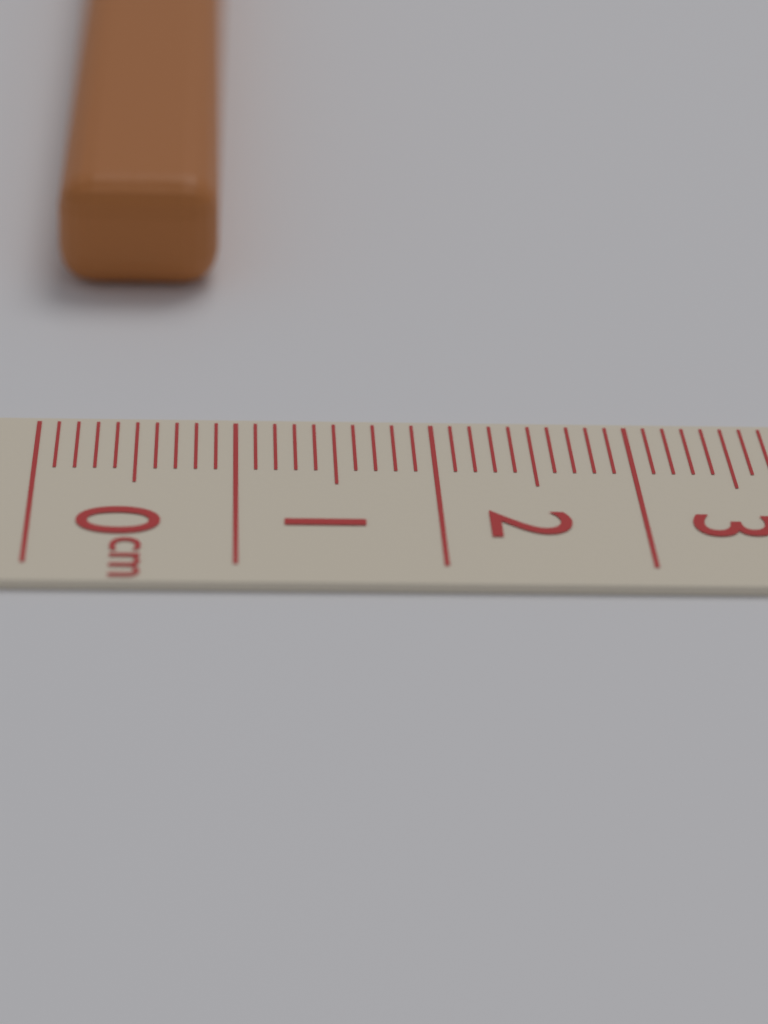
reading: 0.9 cm
